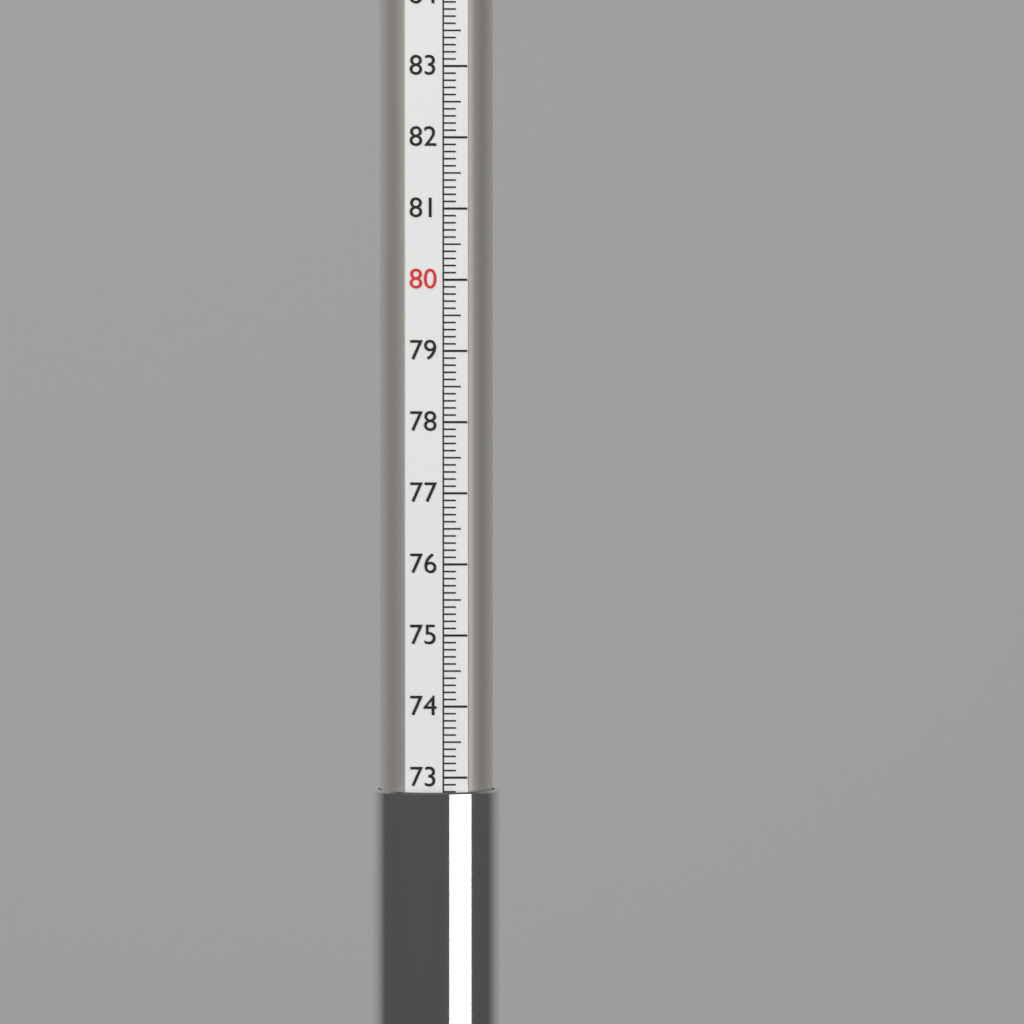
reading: 72.8 (no unit)
